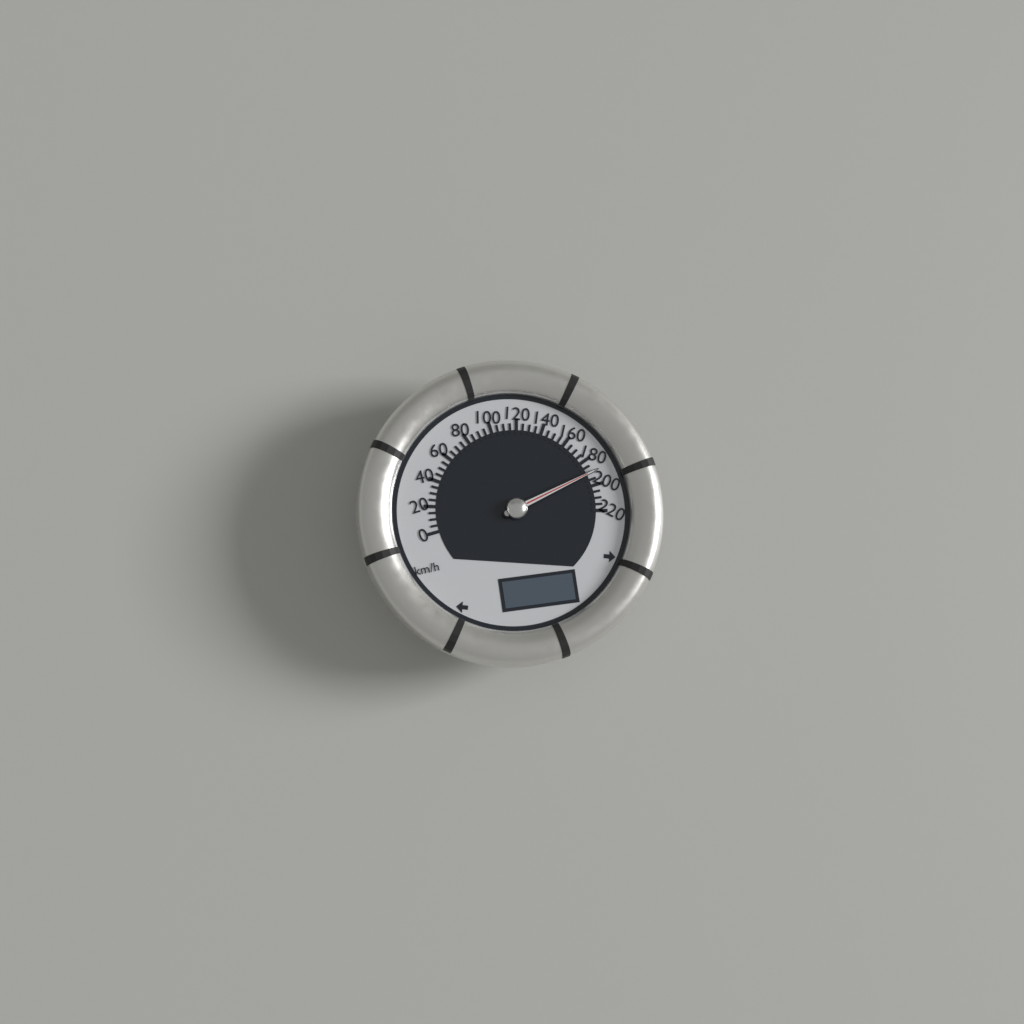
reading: 190 km/h
